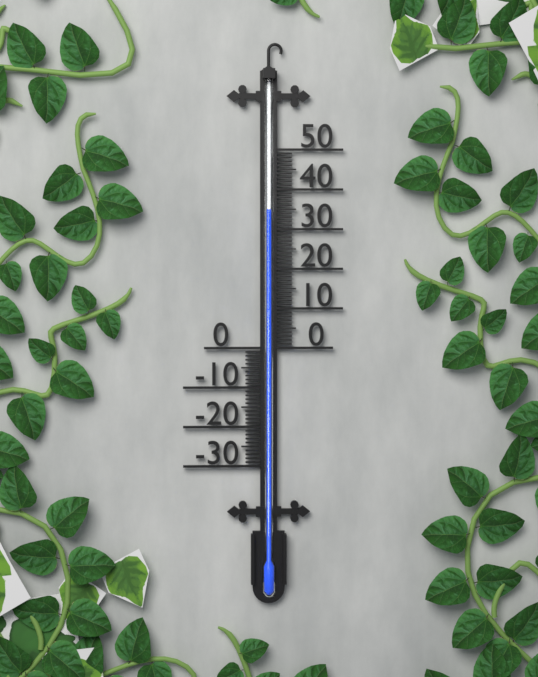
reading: 35 (no unit)
